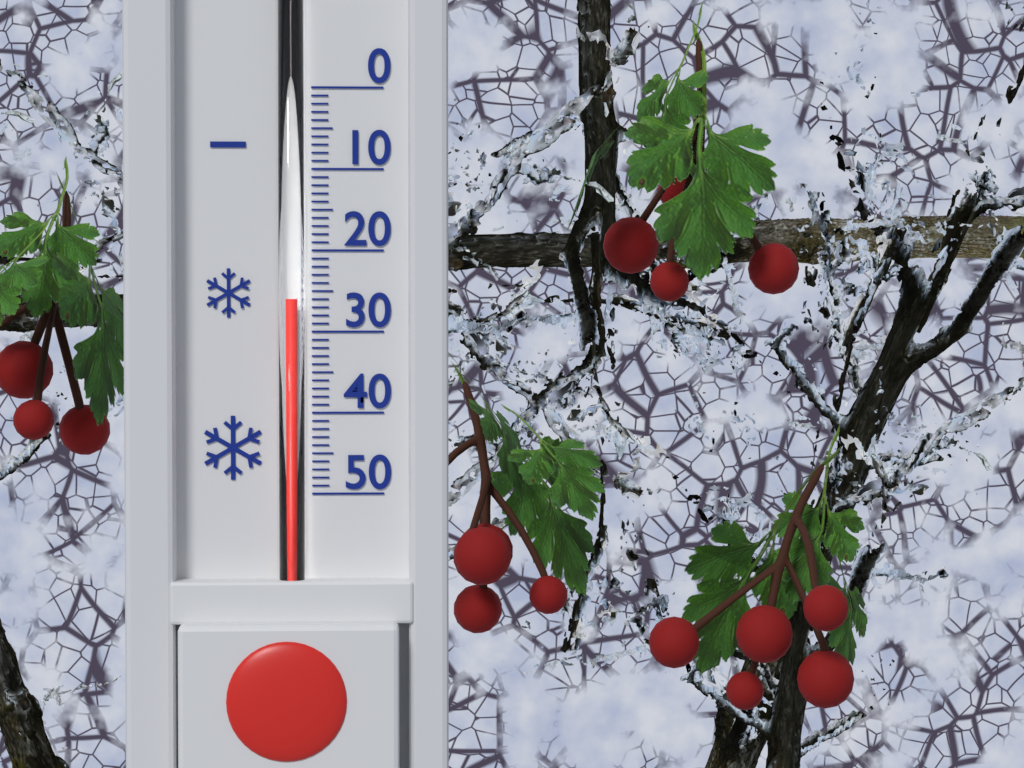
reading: 26 (no unit)
